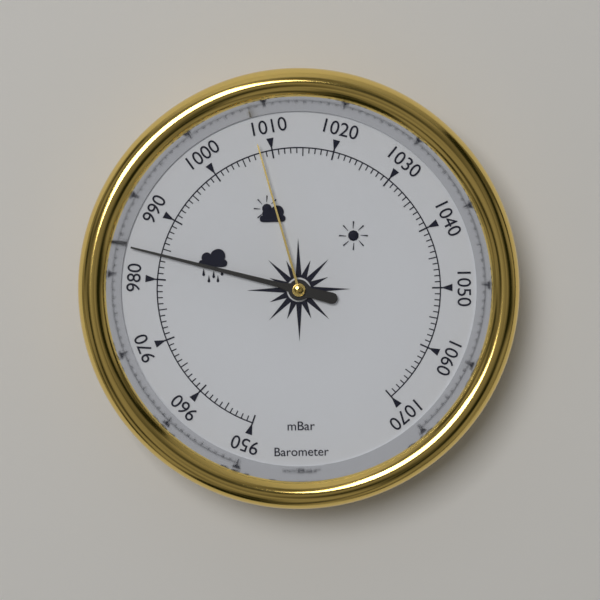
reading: 984 mbar
